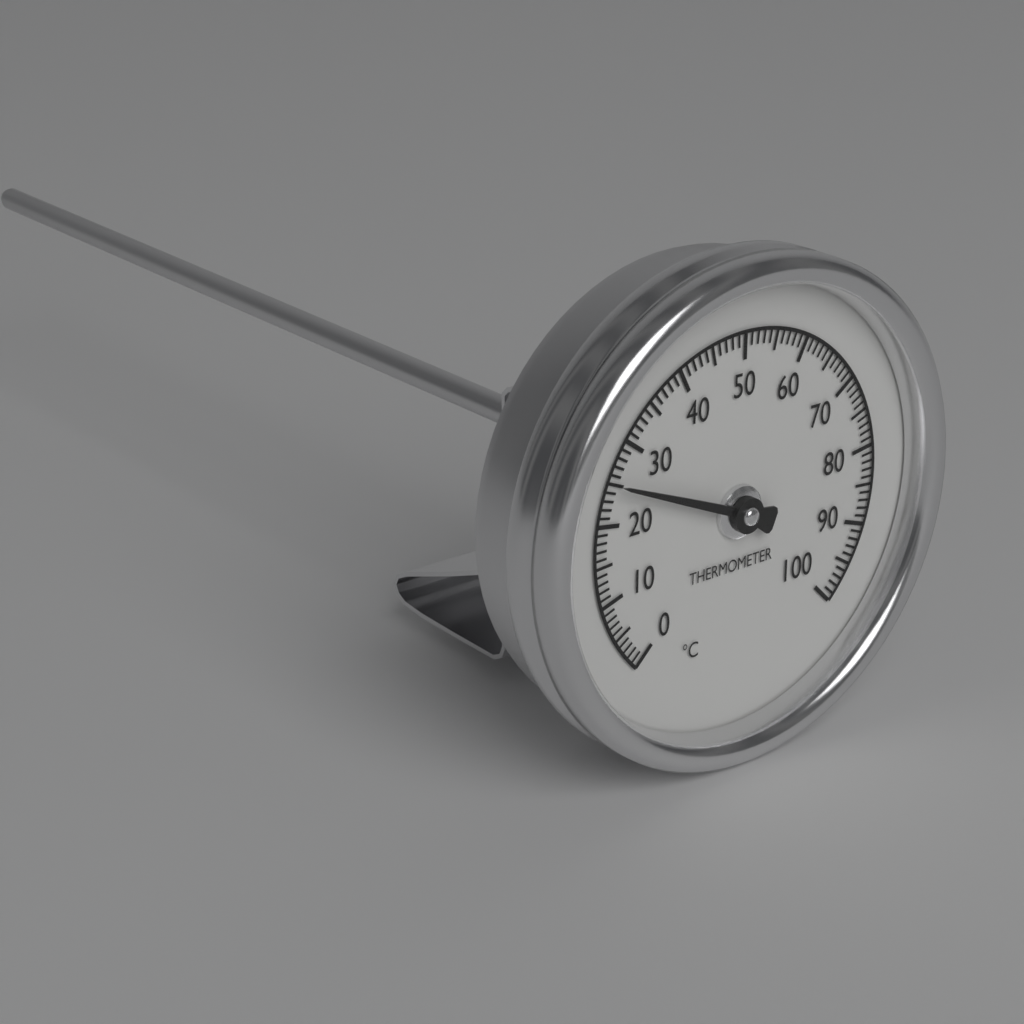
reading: 25 °C
